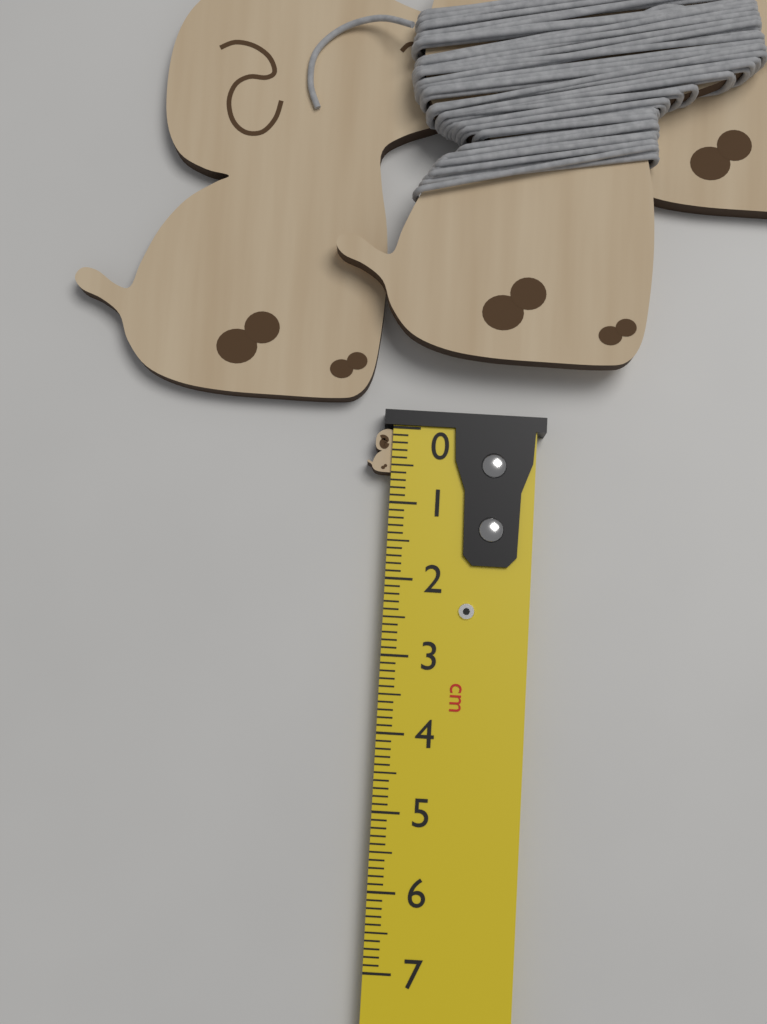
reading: 0.6 cm
